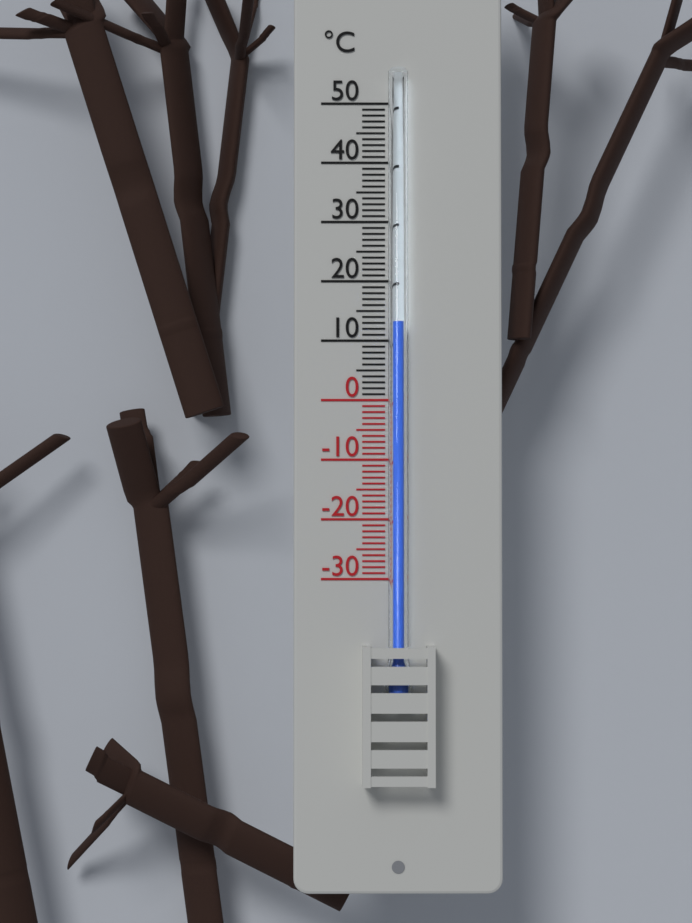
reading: 13 °C
